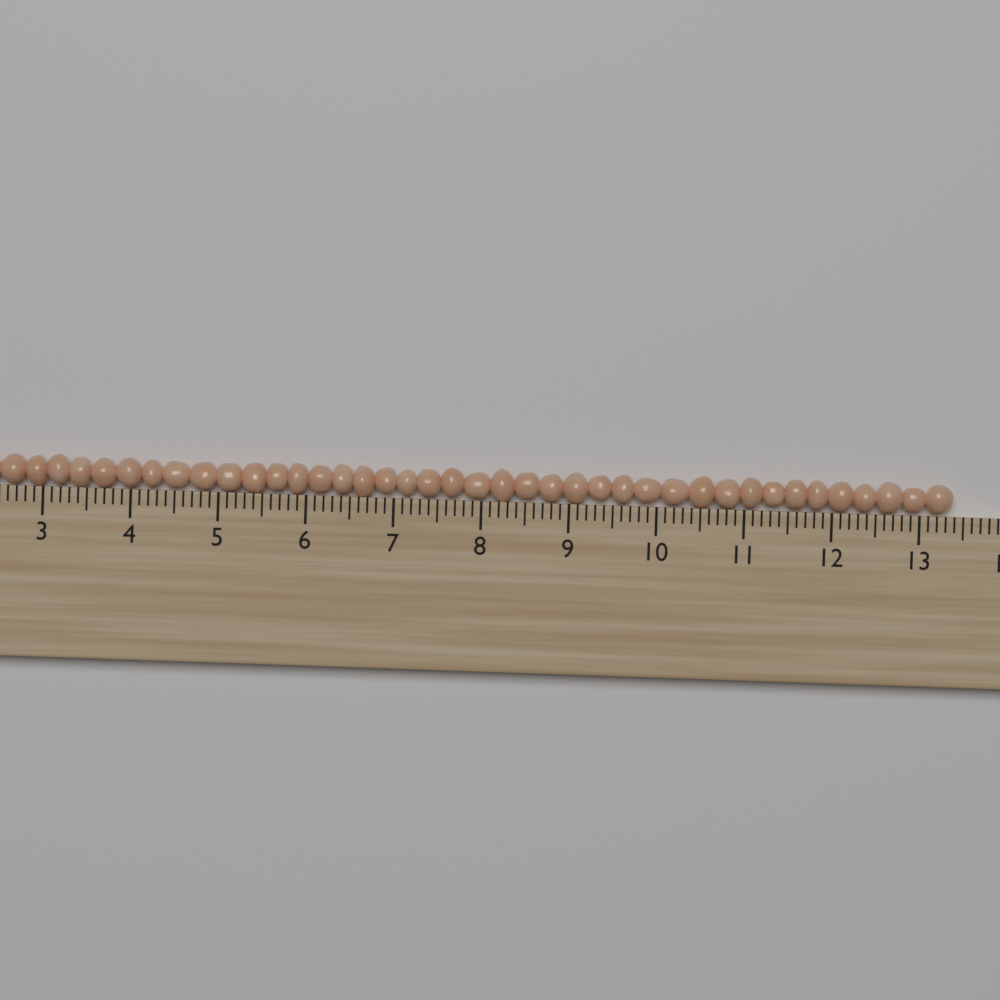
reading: 13.4 (no unit)
